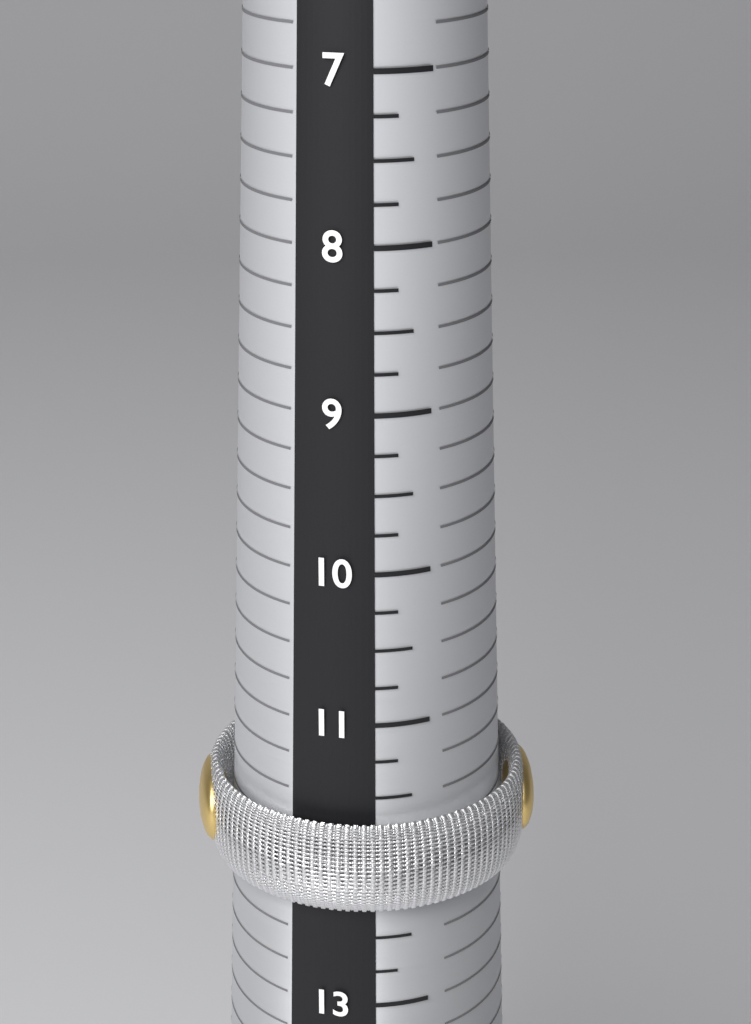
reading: 12.25 (no unit)
